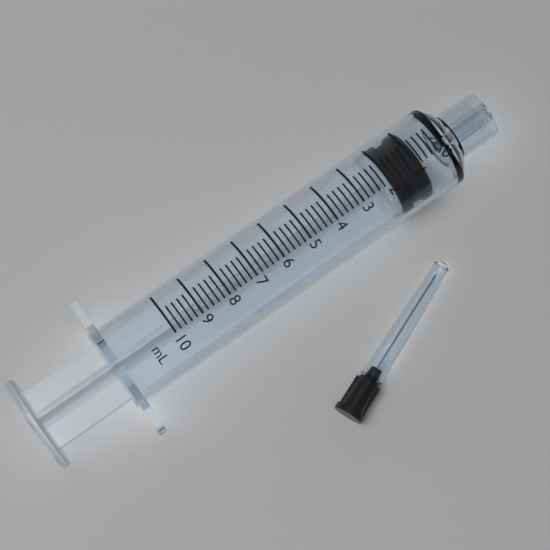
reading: 0.8 ml
